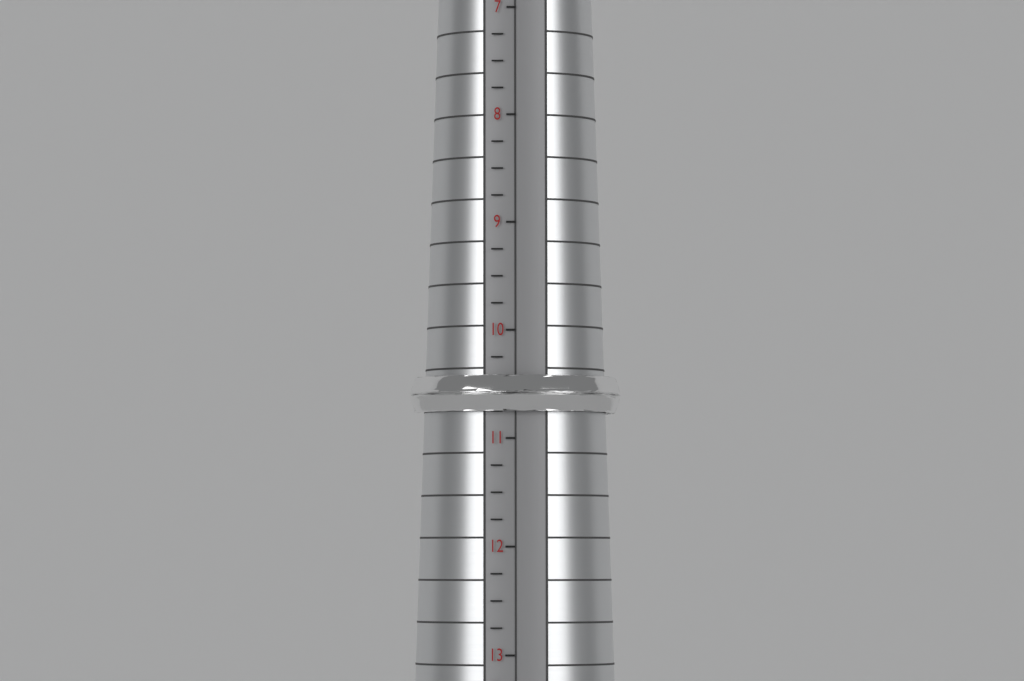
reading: 10.75 (no unit)
